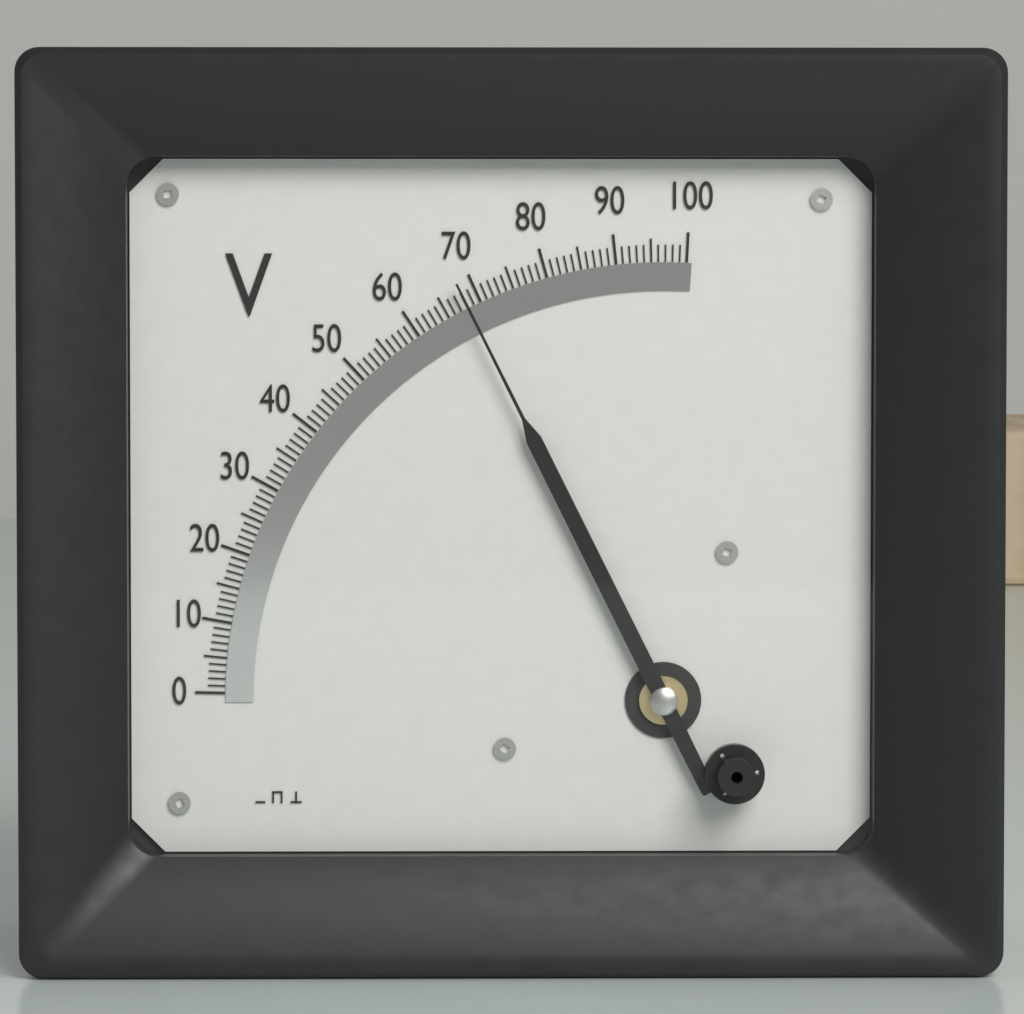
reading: 68 V
